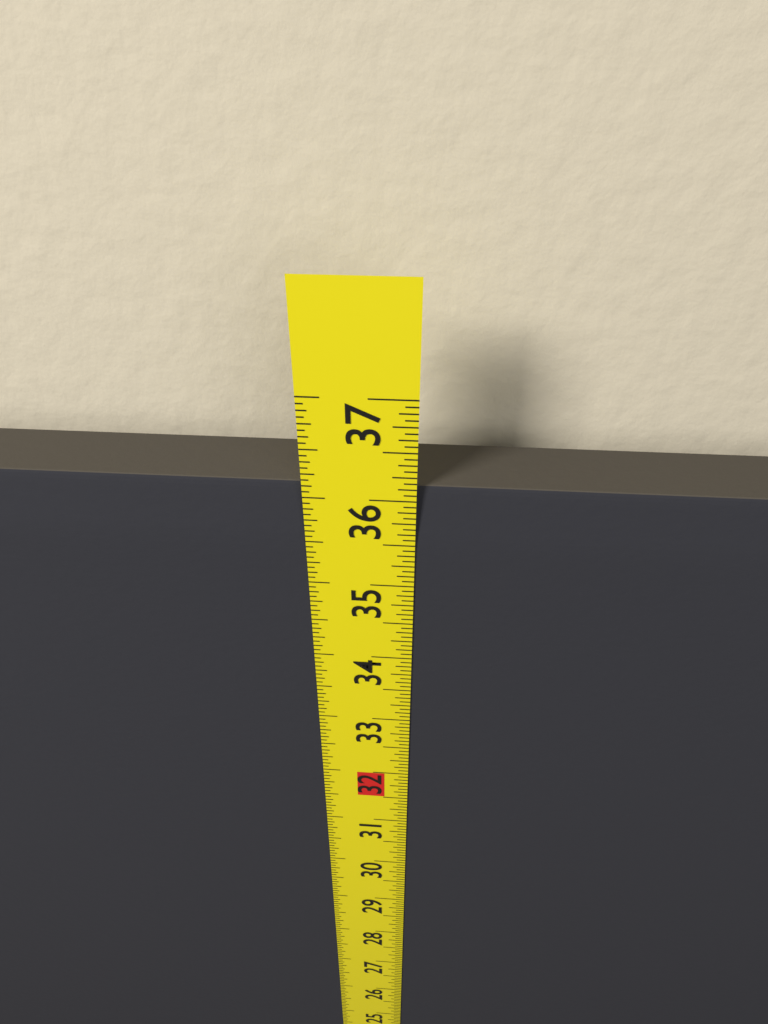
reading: 36.1250 in
